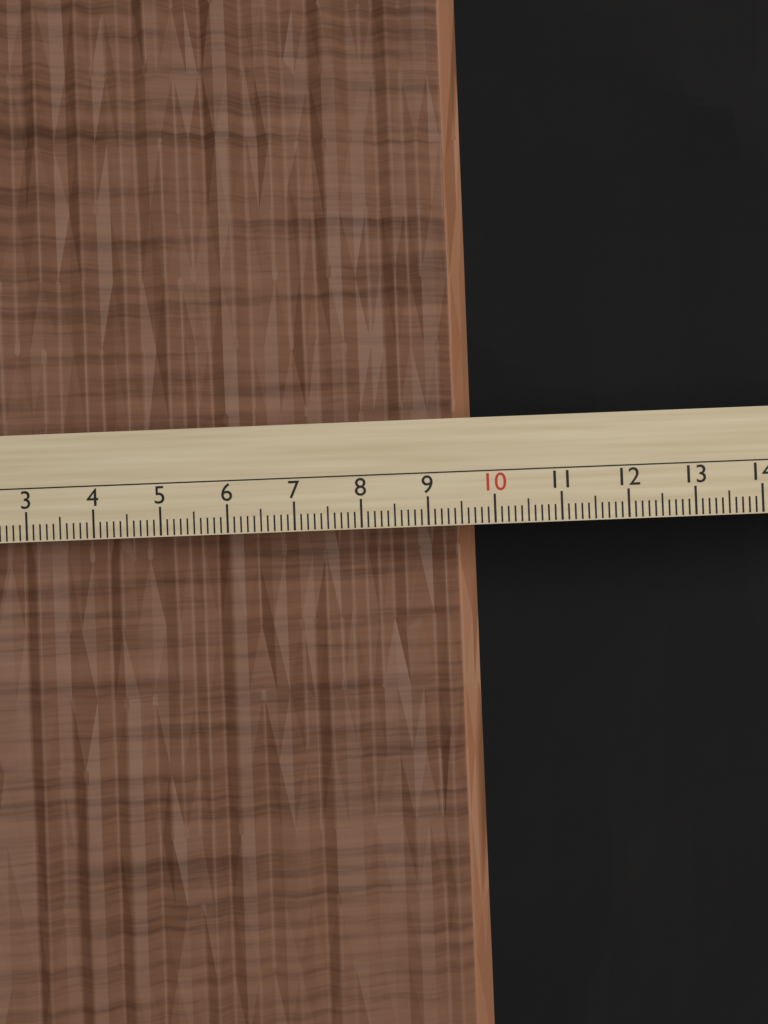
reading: 9.8 cm
